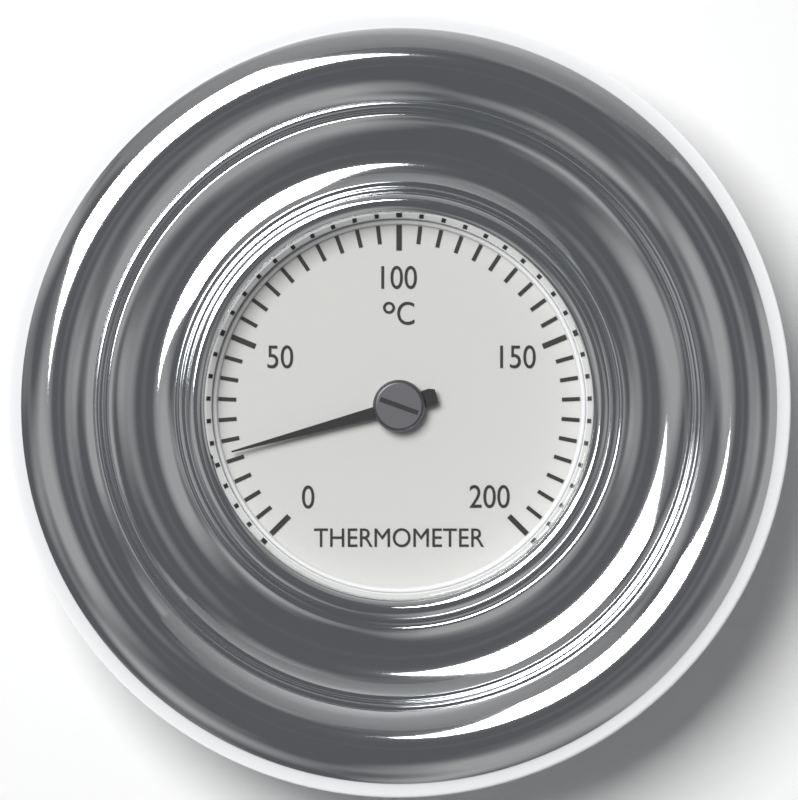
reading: 22 °C
